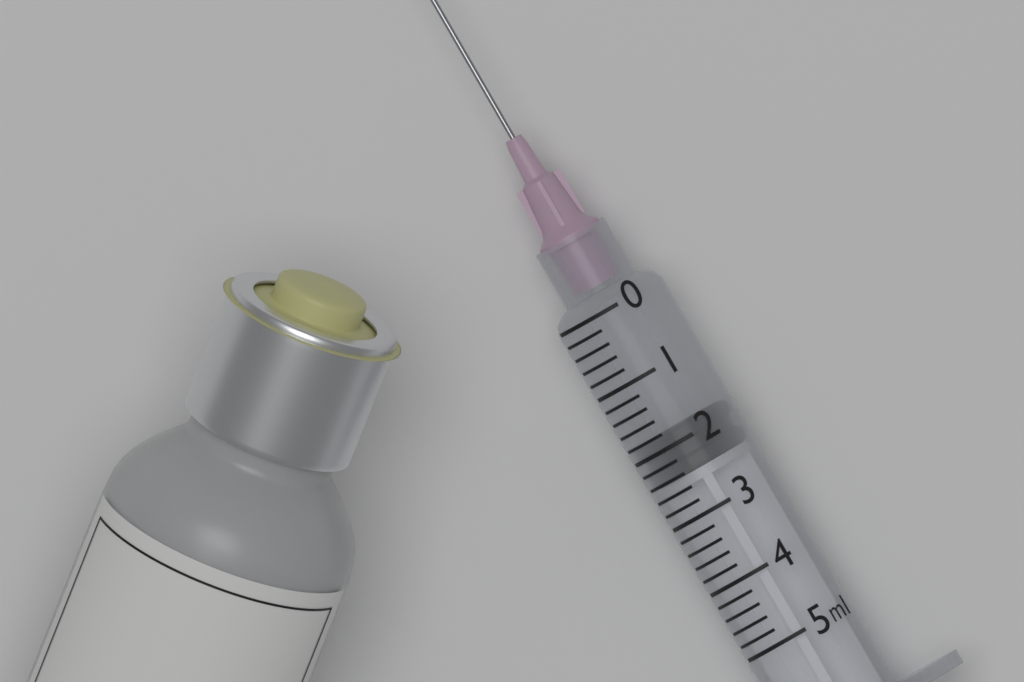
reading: 1.8 ml
